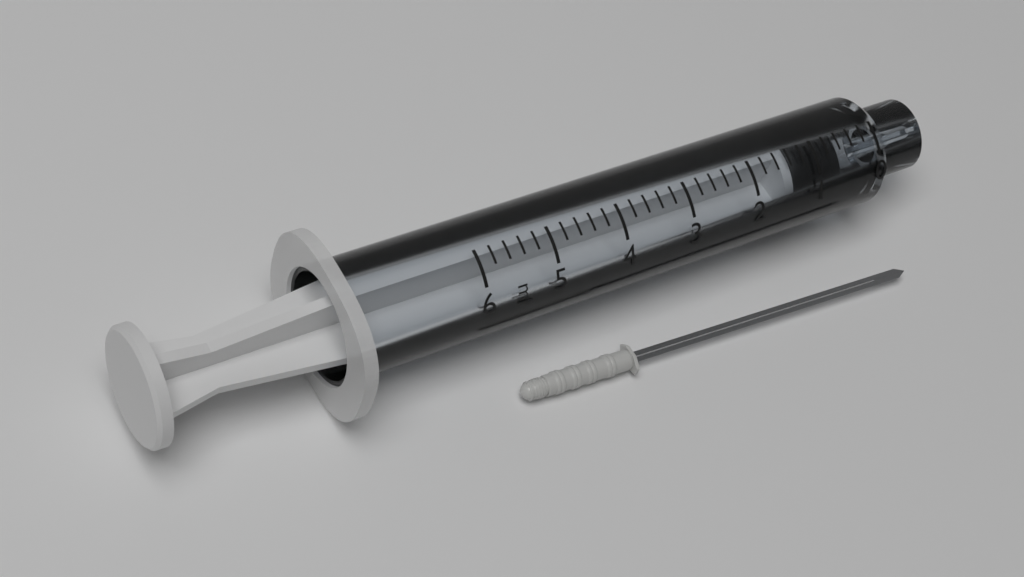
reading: 0.6 ml
